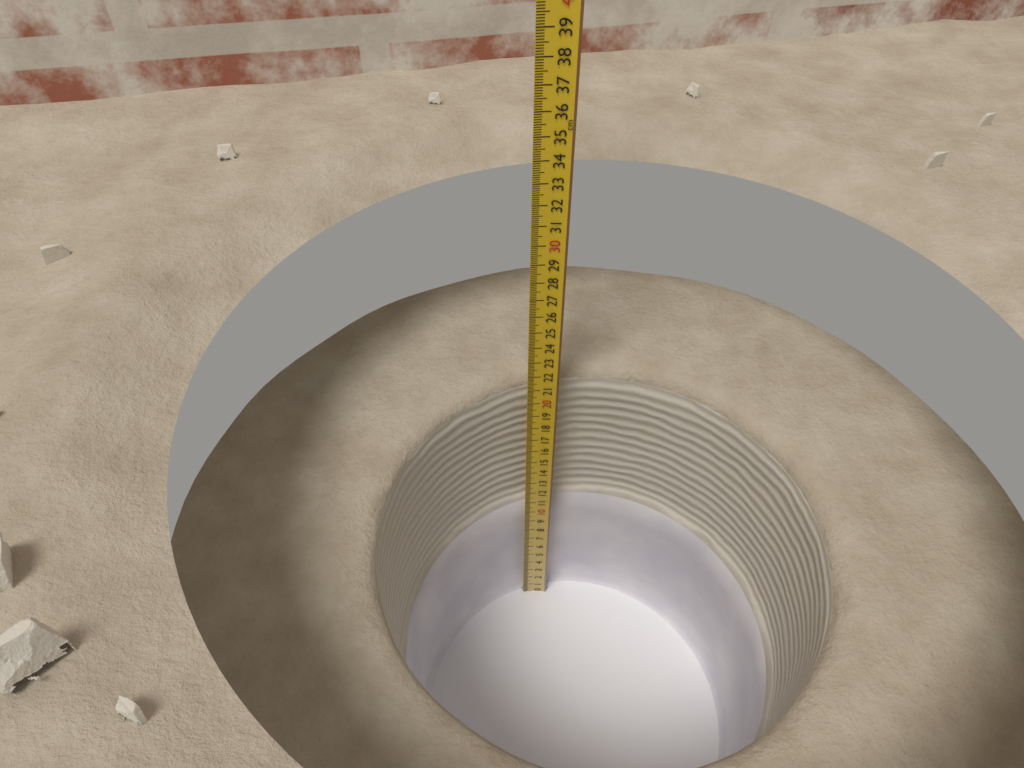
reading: 21.2 cm
